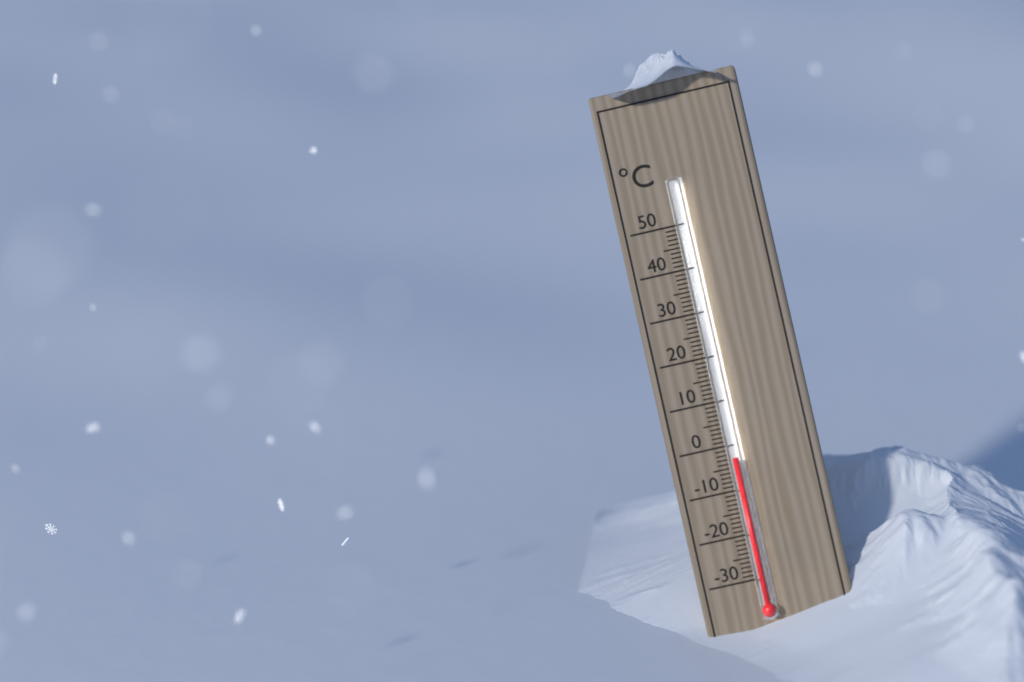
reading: -3 °C
